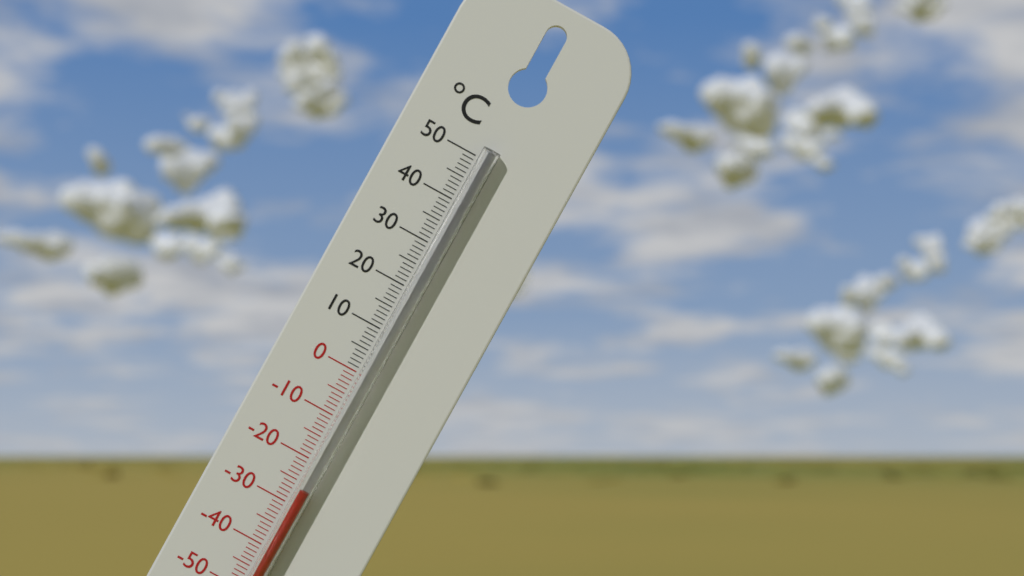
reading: -26 °C
